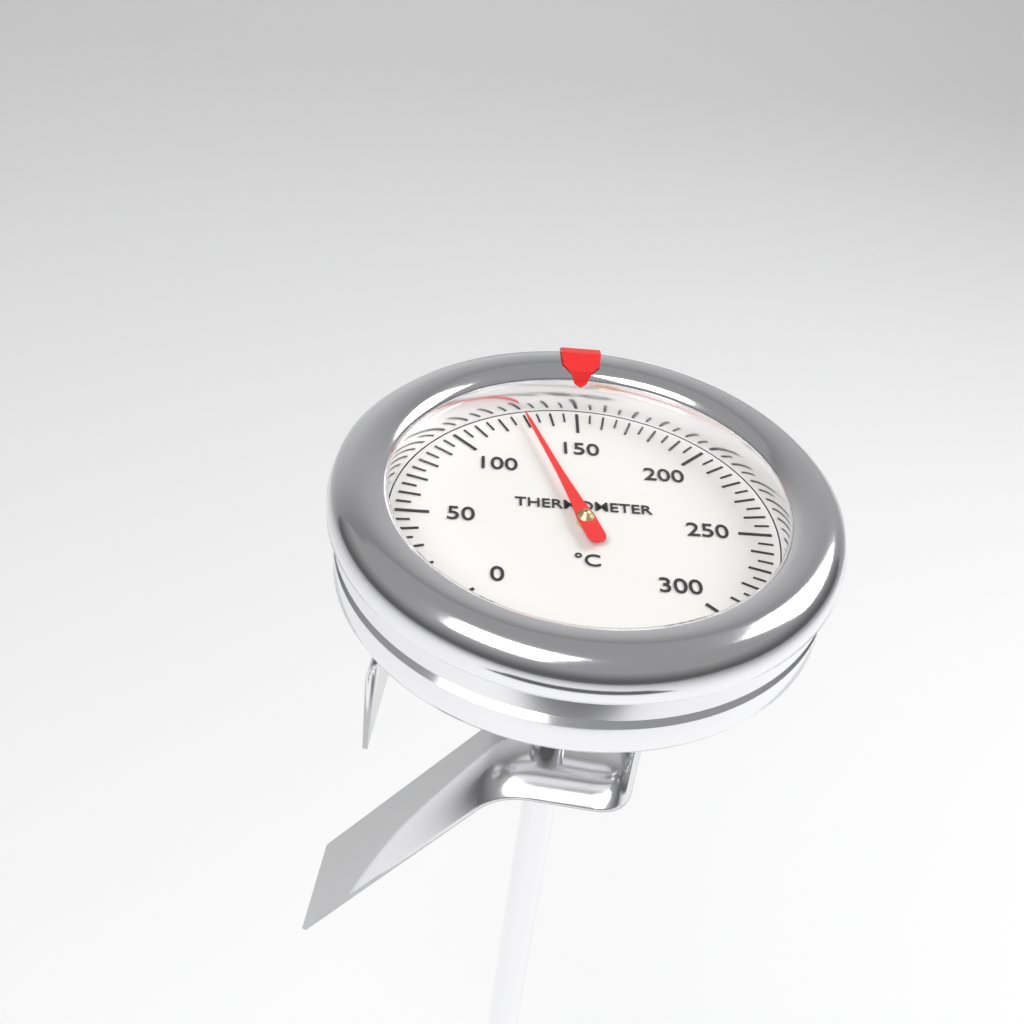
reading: 130 °C
